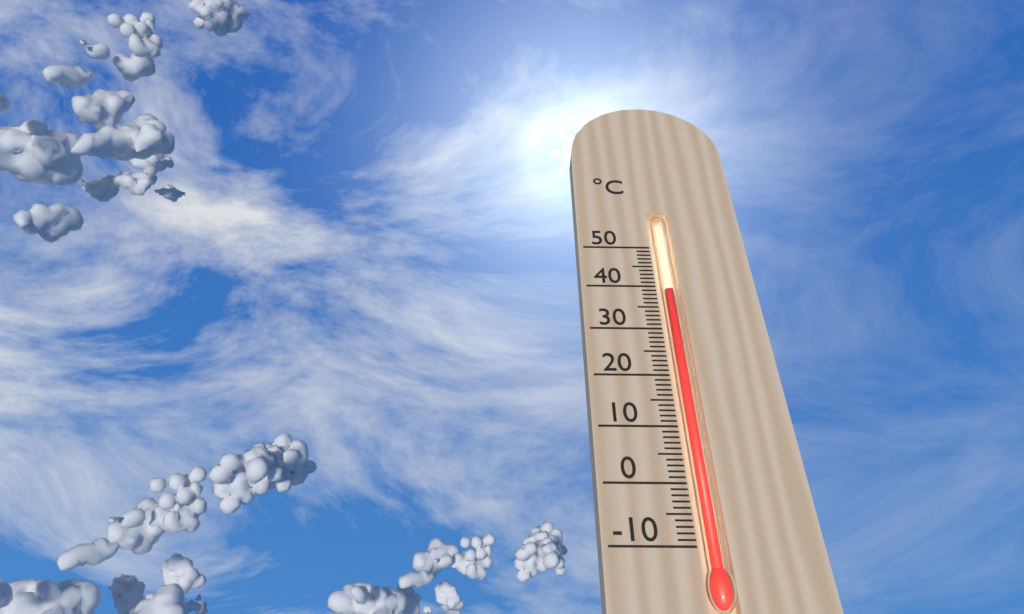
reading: 39 °C
